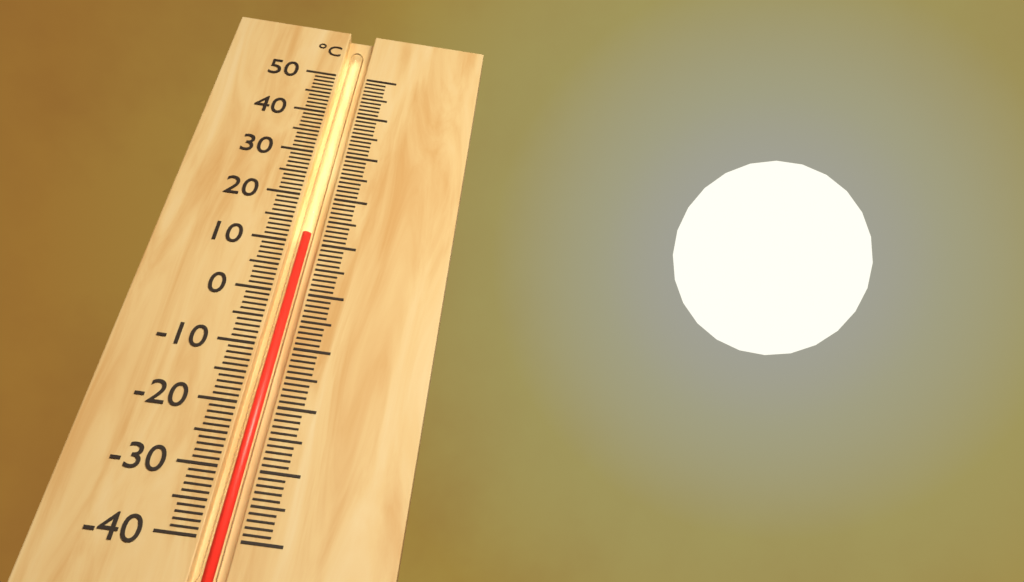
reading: 12 °C
